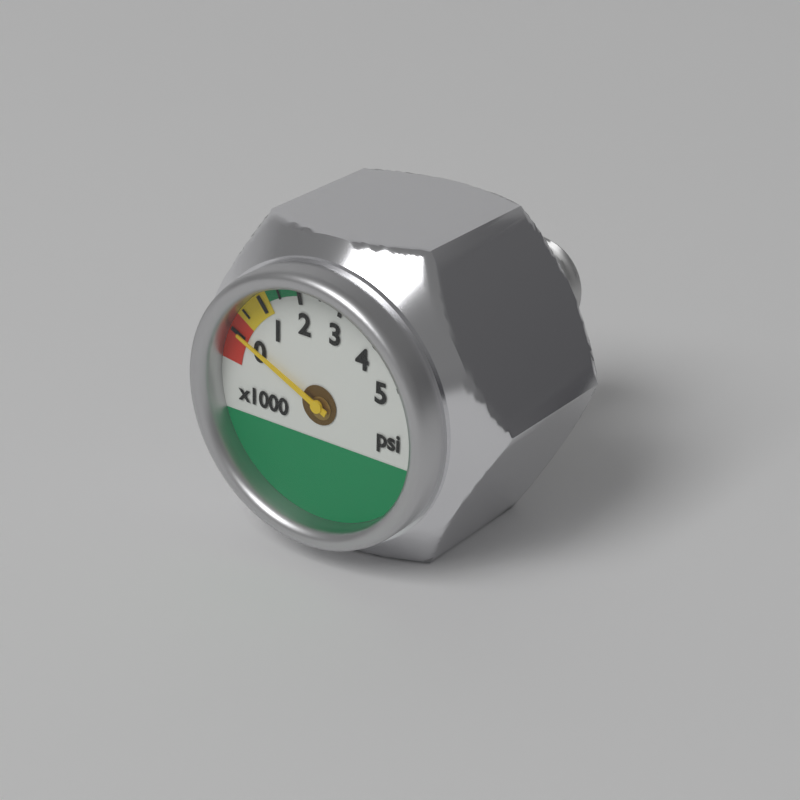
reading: 0 psi
